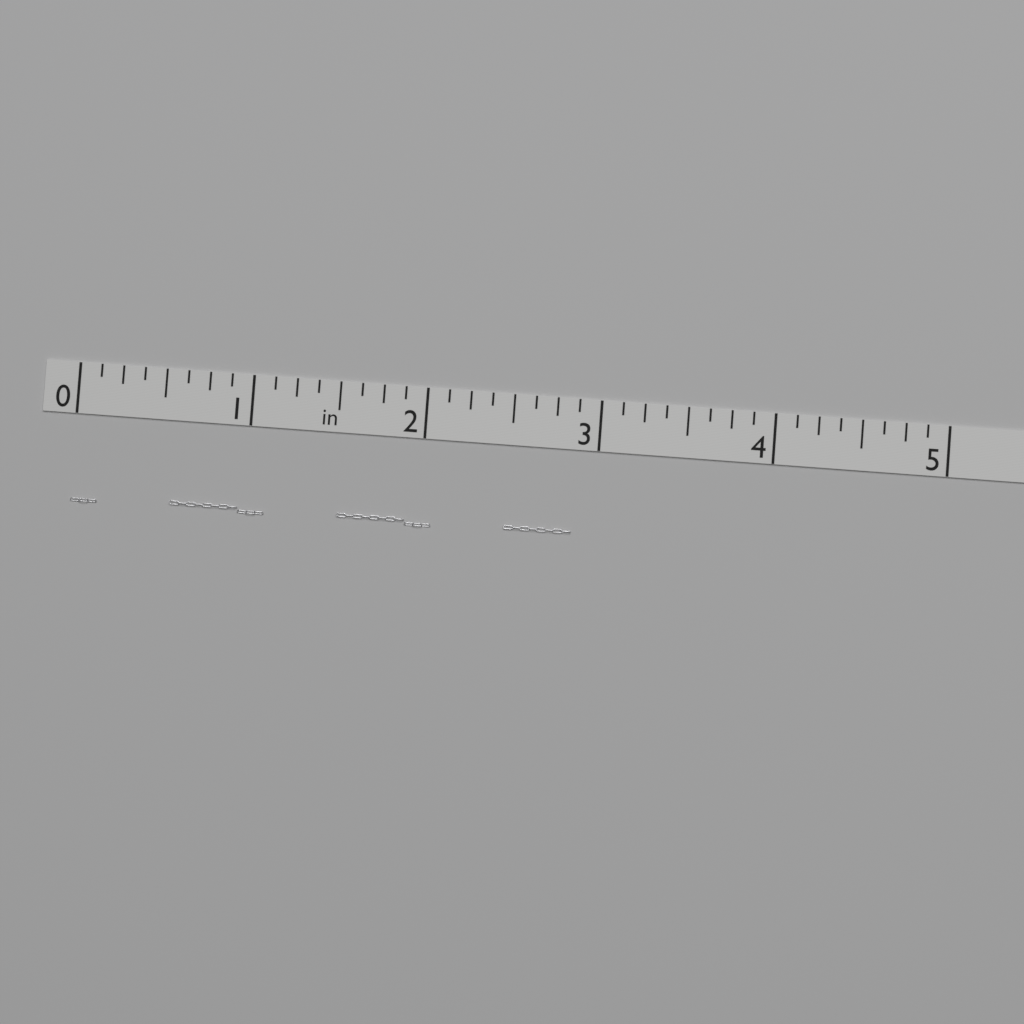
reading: 2.875 in
